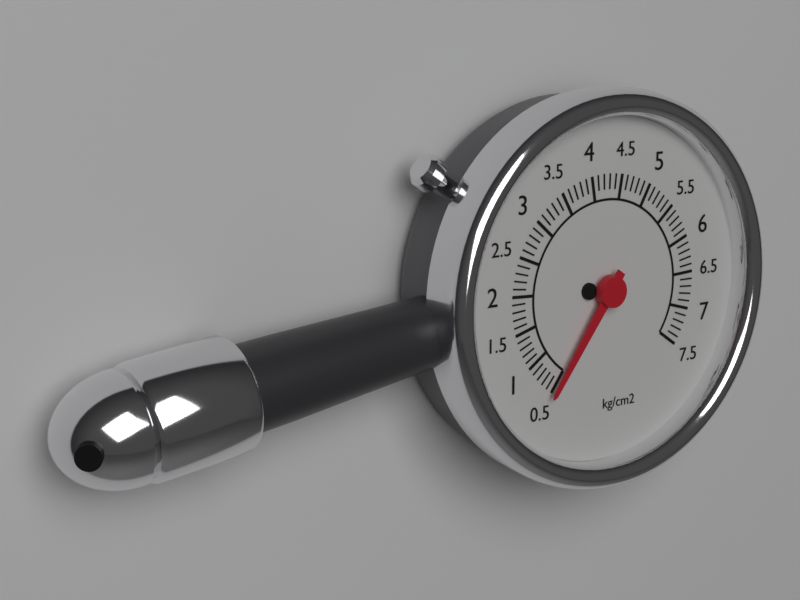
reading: 0.5 kg/cm²
